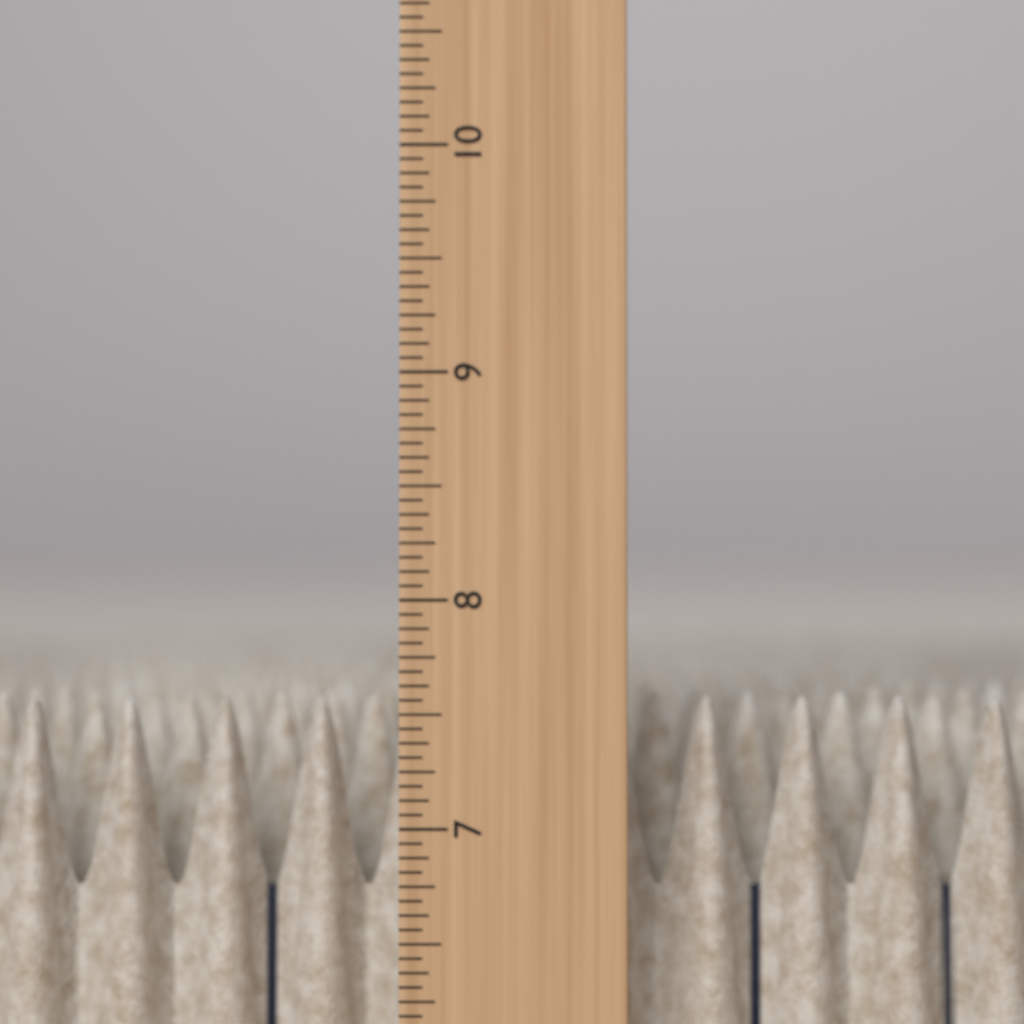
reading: 7.5625 in
